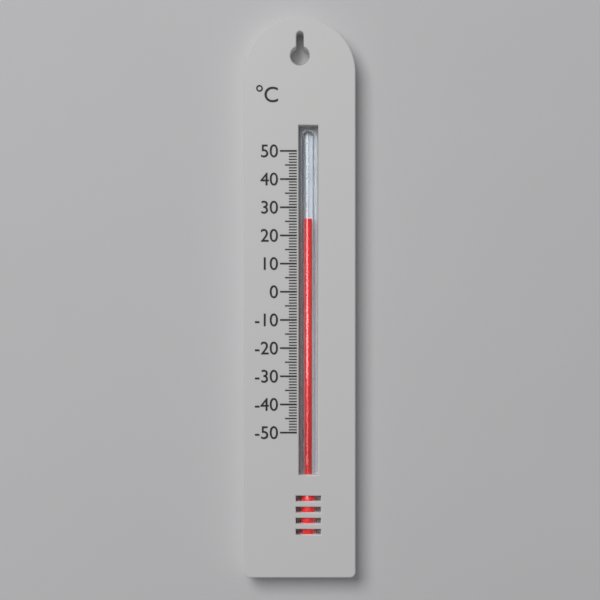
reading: 26 °C
